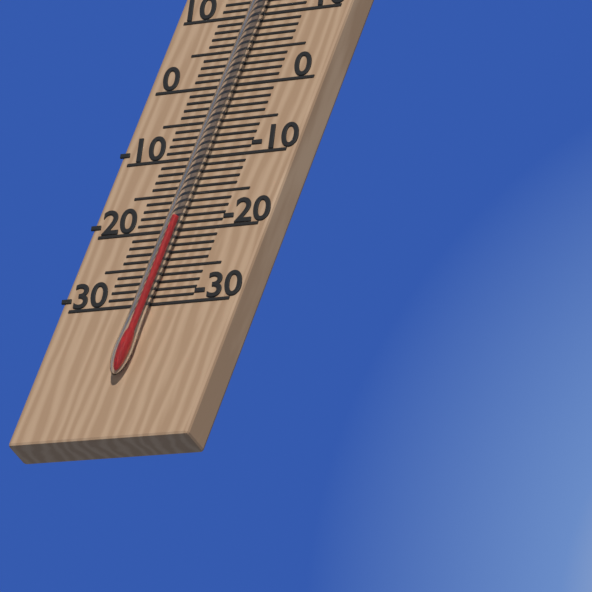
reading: -19 °C
